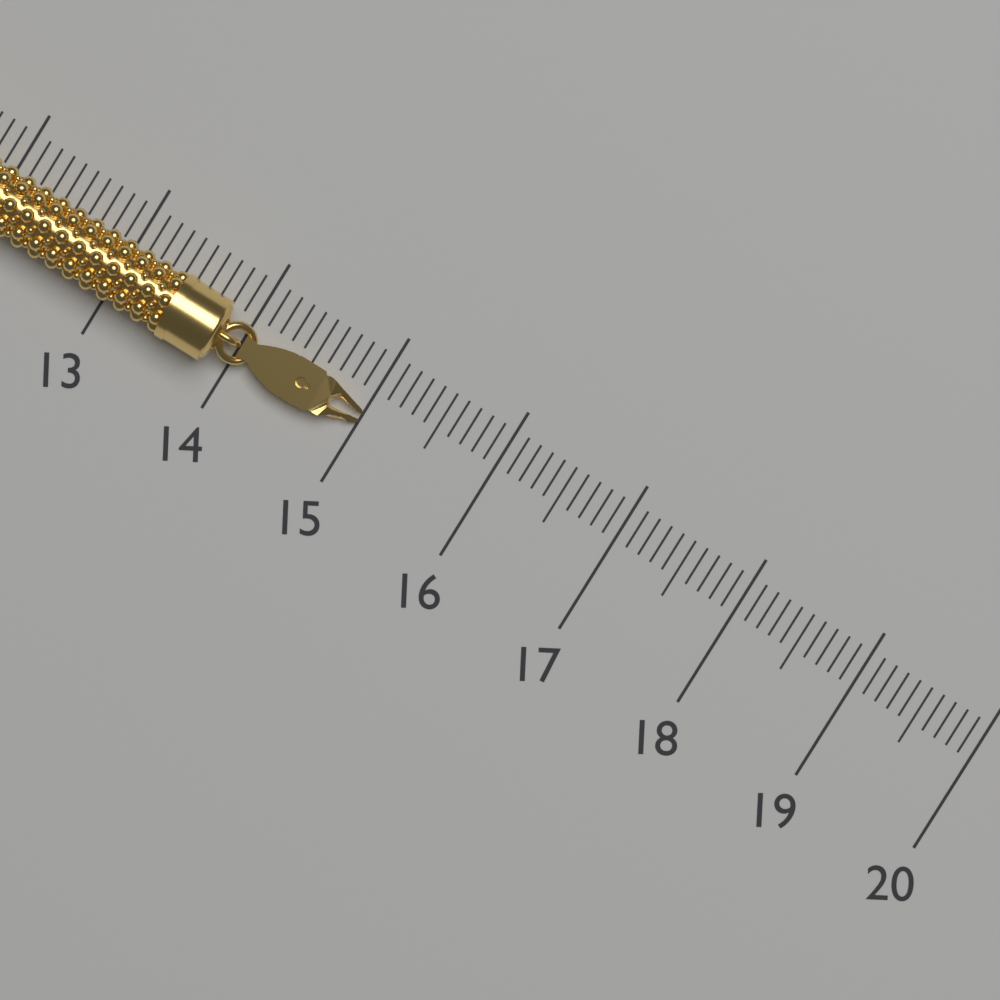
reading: 15.0 (no unit)
